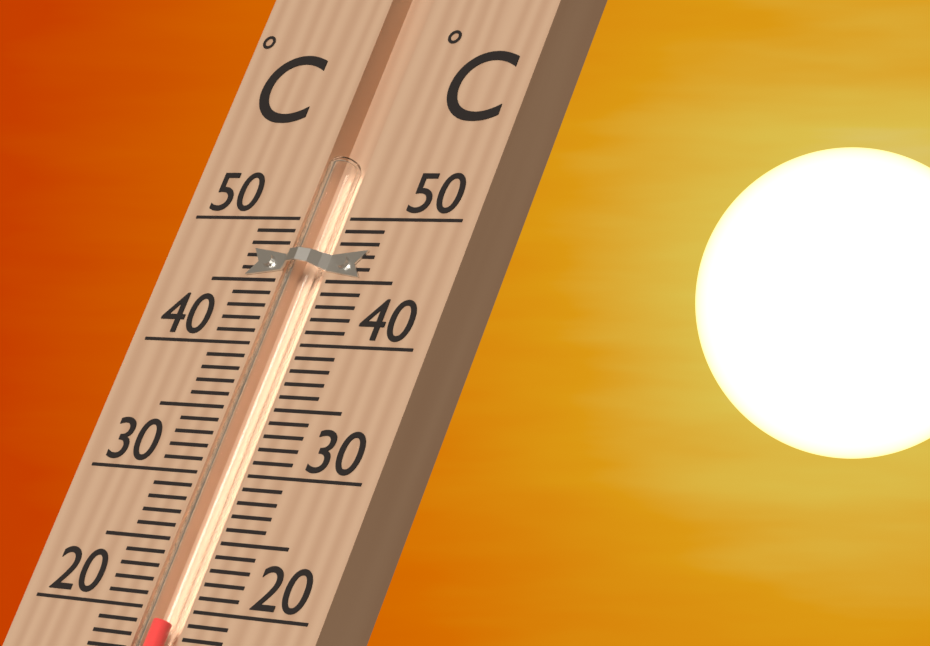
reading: 19 °C
